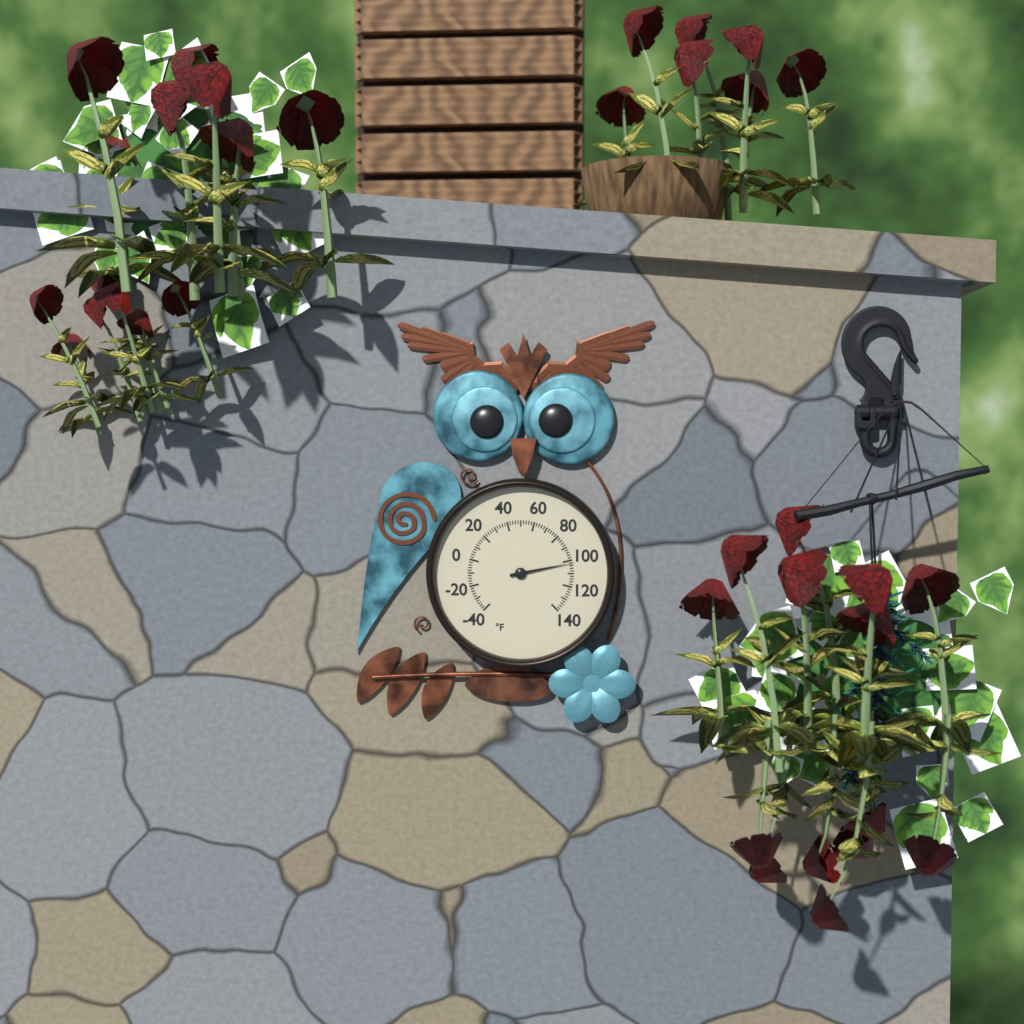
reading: 102 °F
